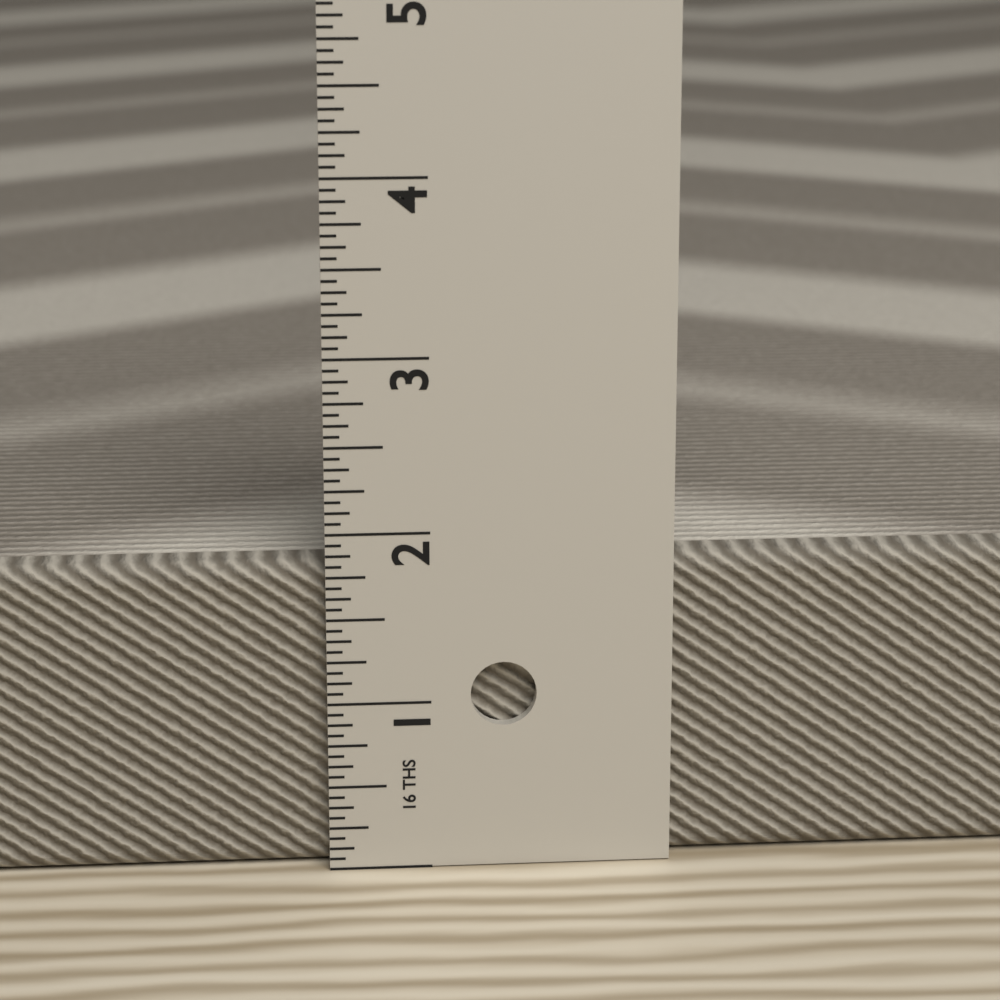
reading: 1.8125 in
